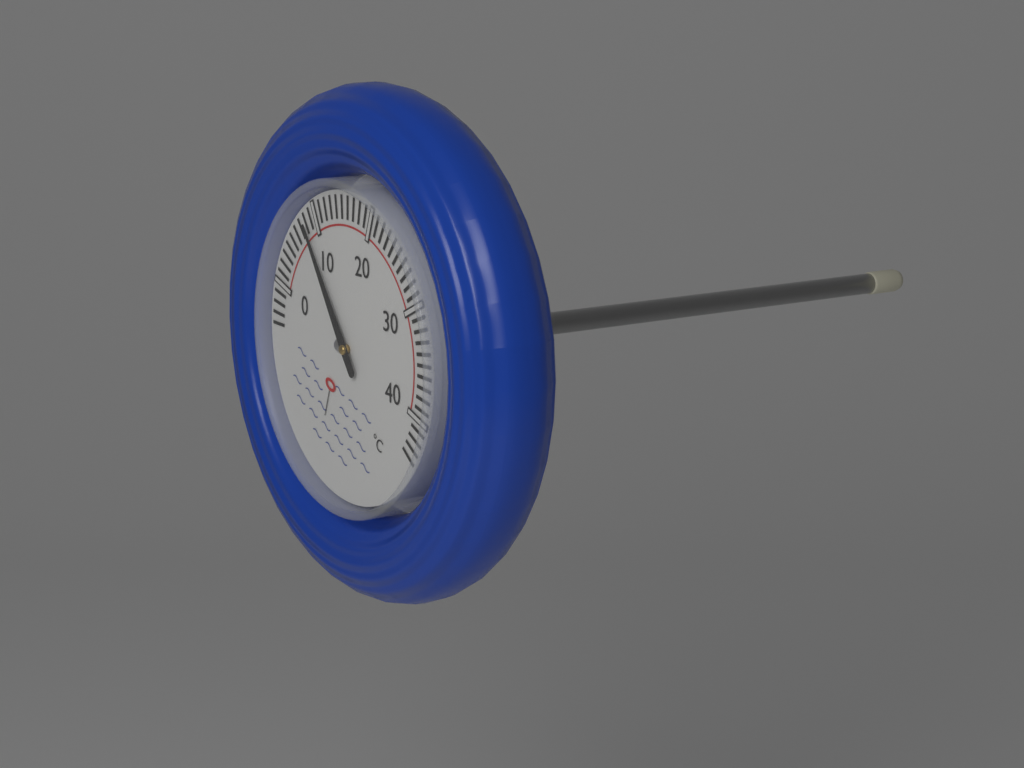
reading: 8 °C
